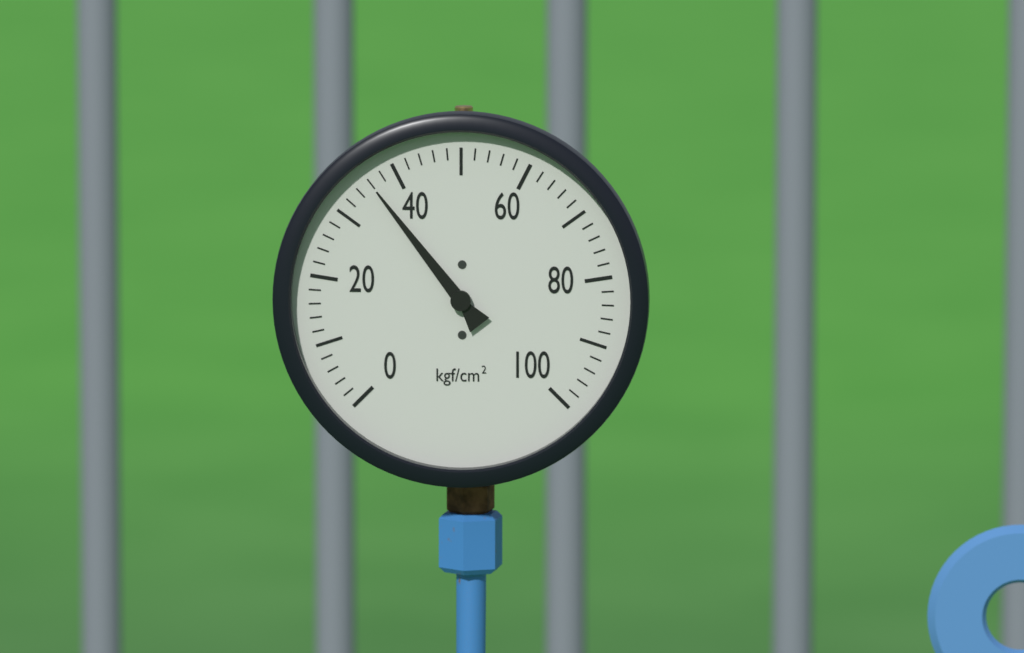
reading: 36 kgf/cm²
